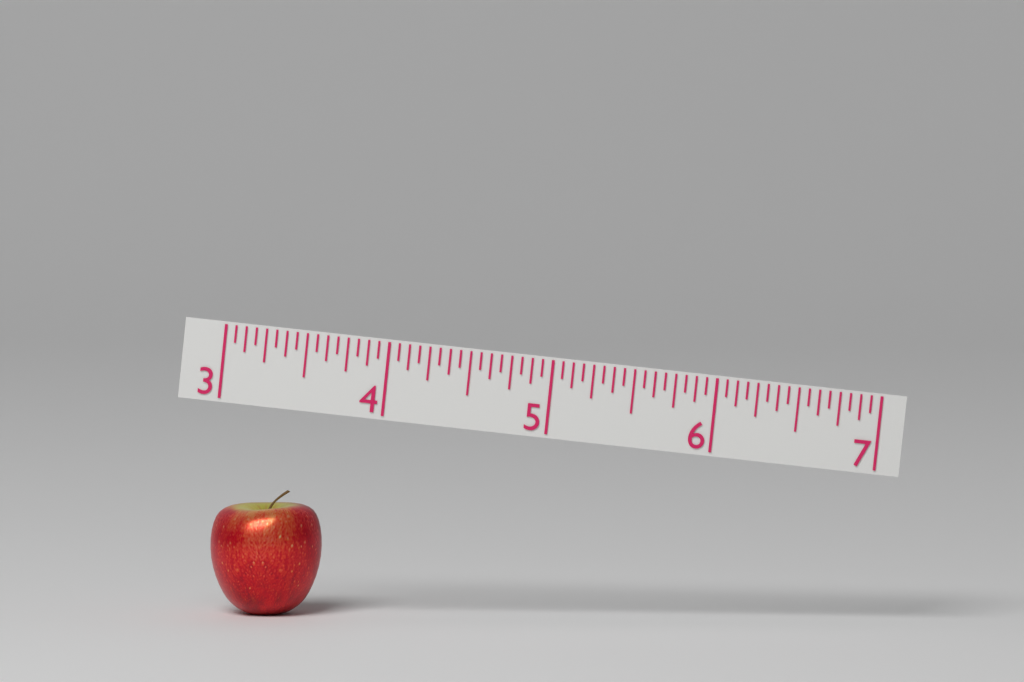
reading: 3.6875 (no unit)
